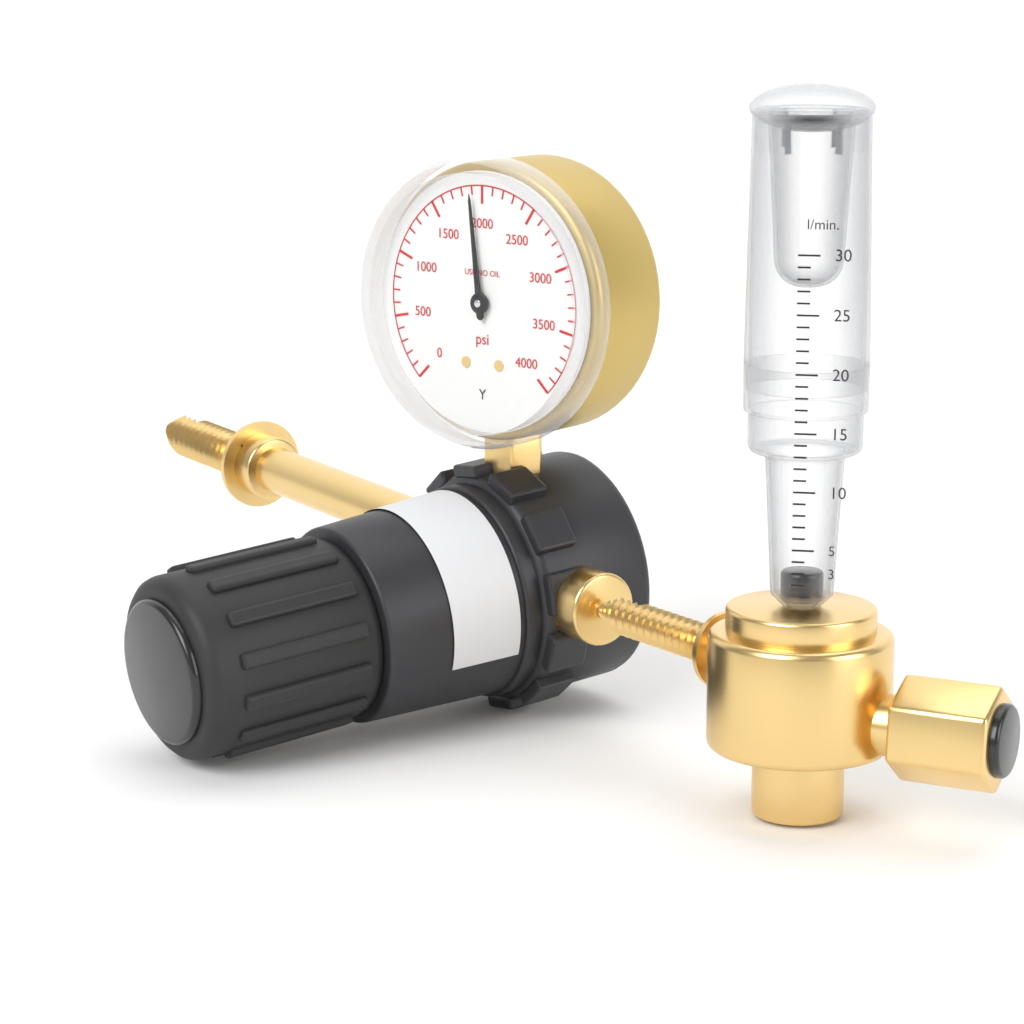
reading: 1900 psi
